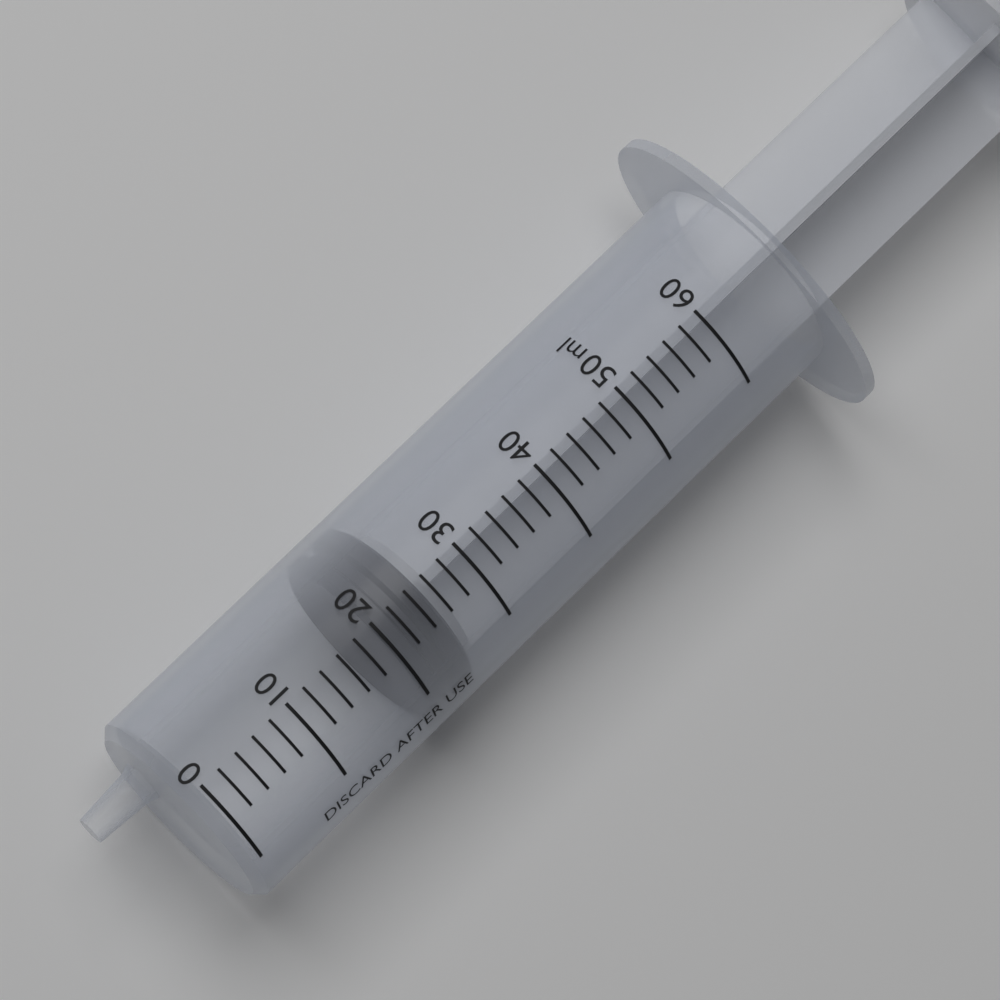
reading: 20 ml
